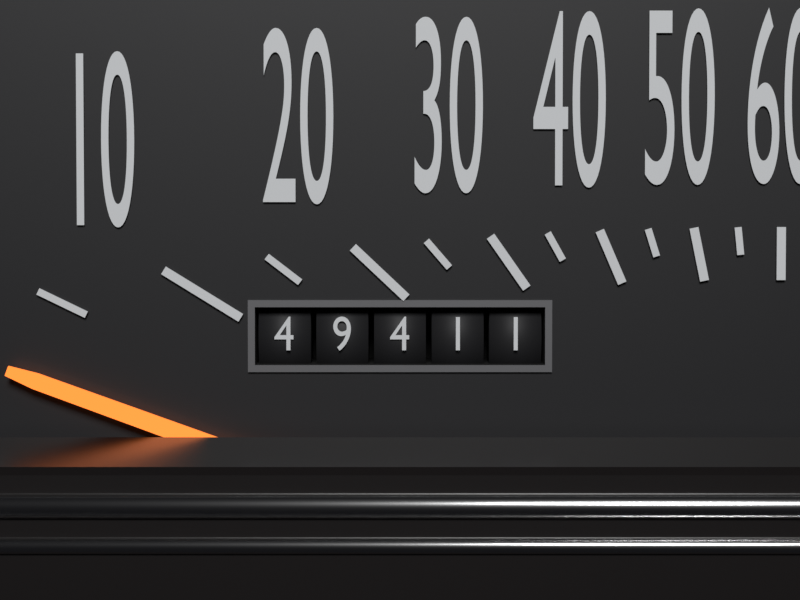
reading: 0 mph
